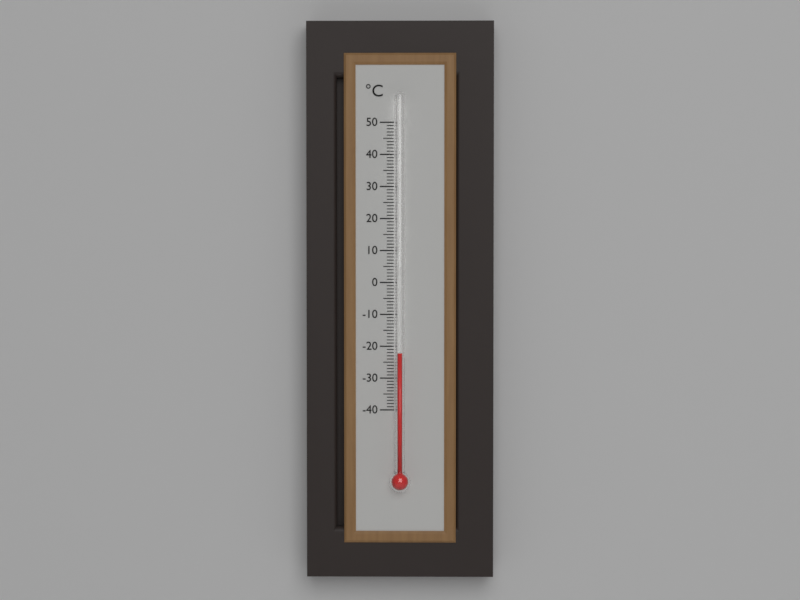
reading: -22 °C
